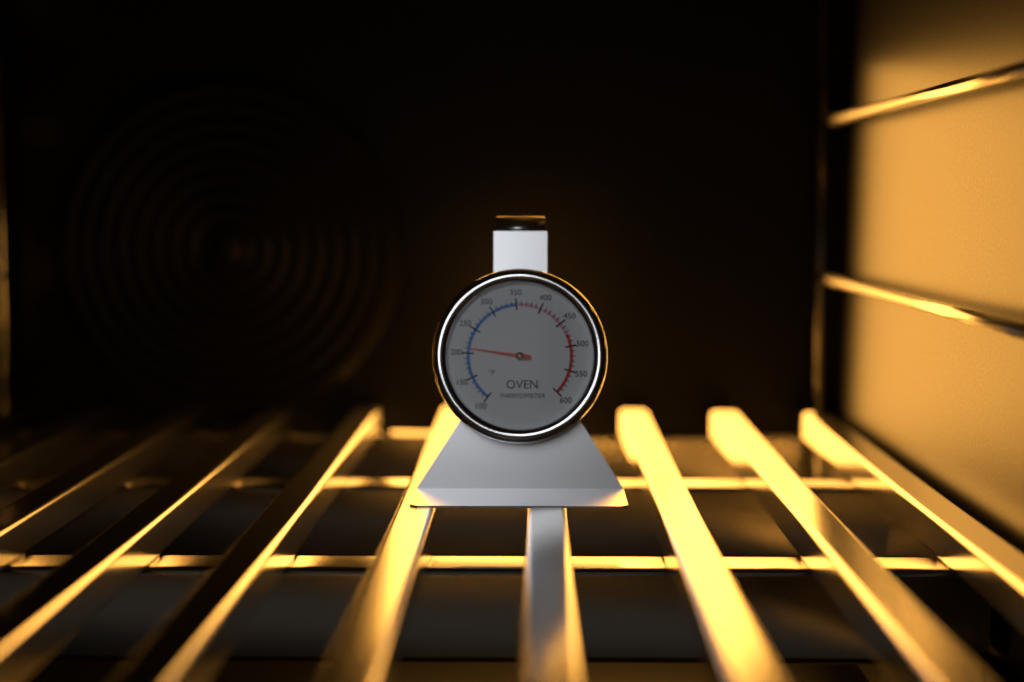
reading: 210 °F
